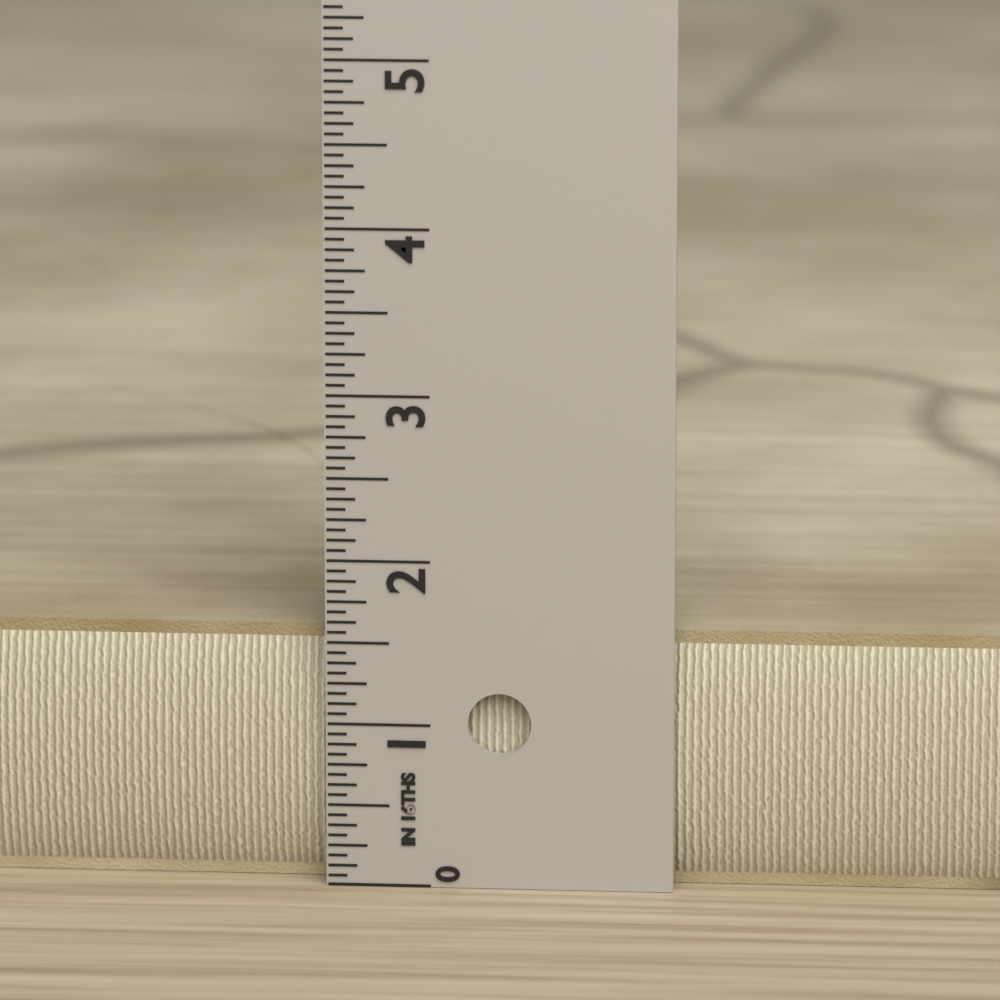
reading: 1.5625 in
